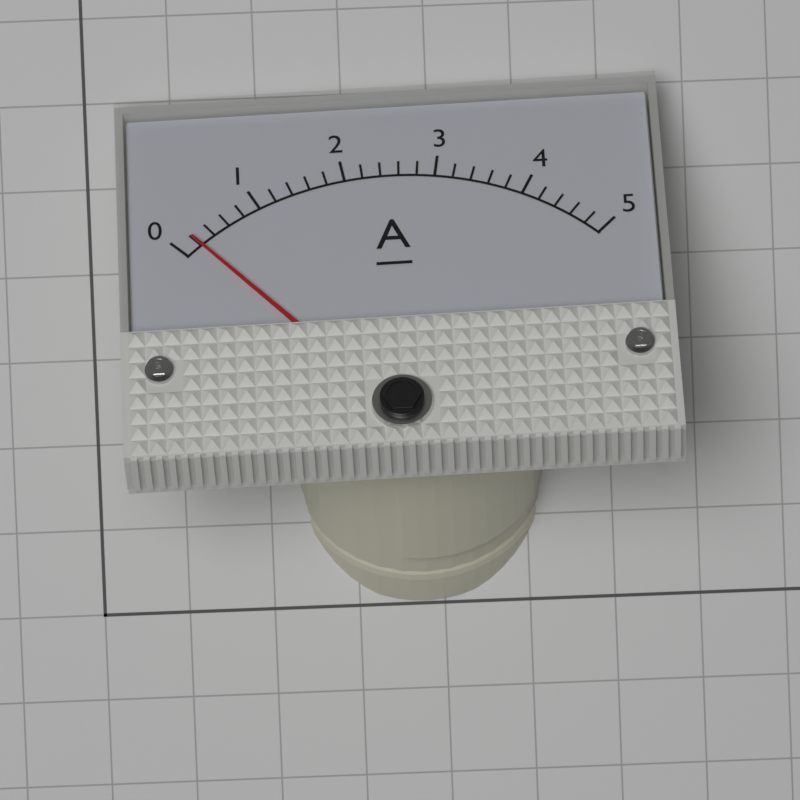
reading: 0.2 A
